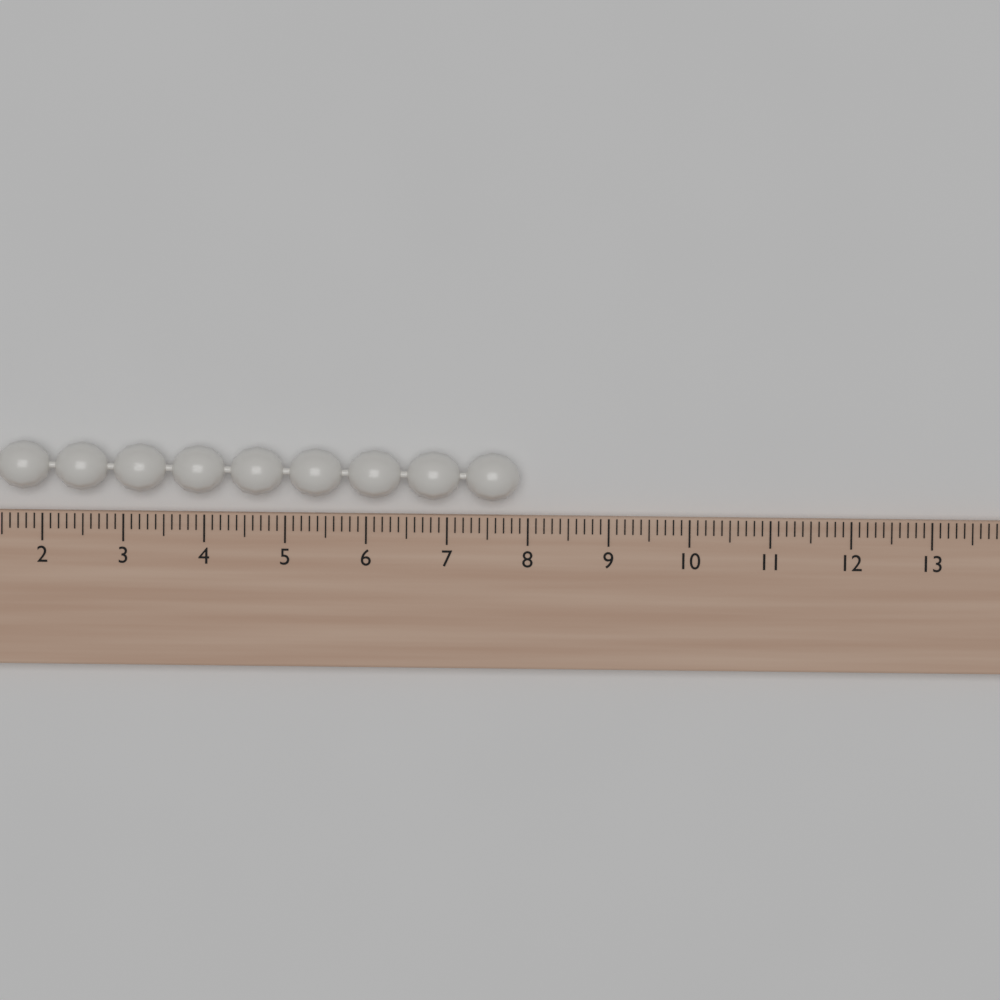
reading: 7.9 (no unit)
